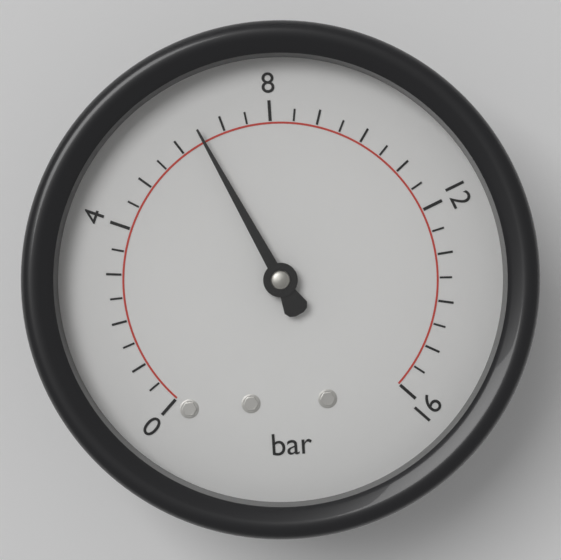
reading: 6.5 bar
